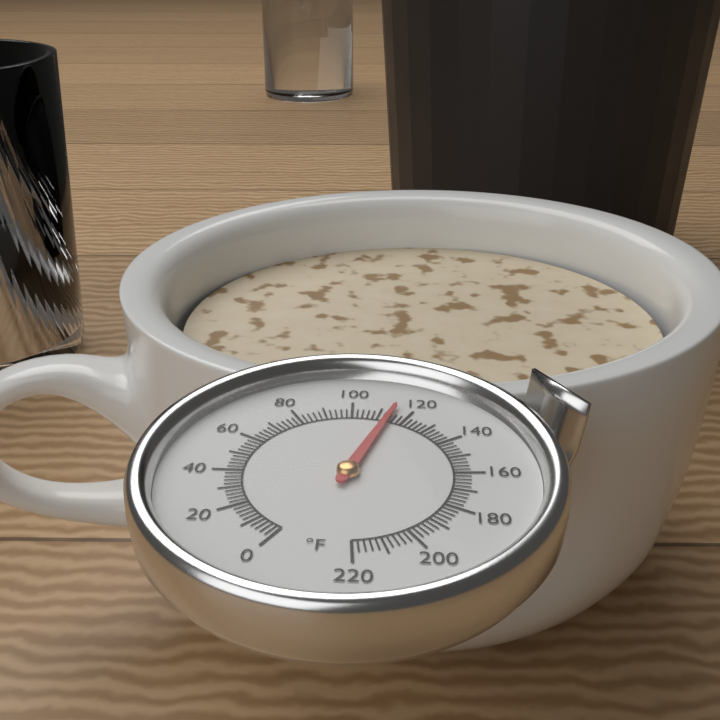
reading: 114 °F
